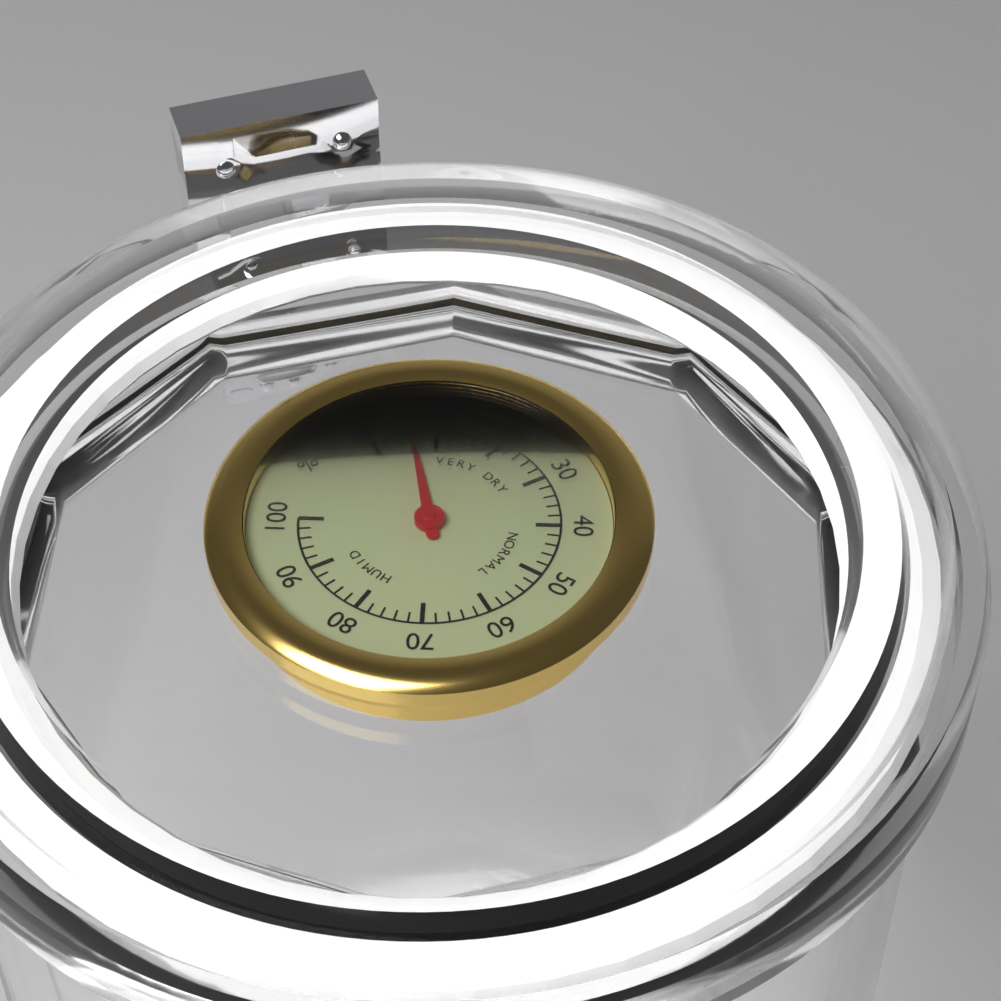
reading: 6 %
